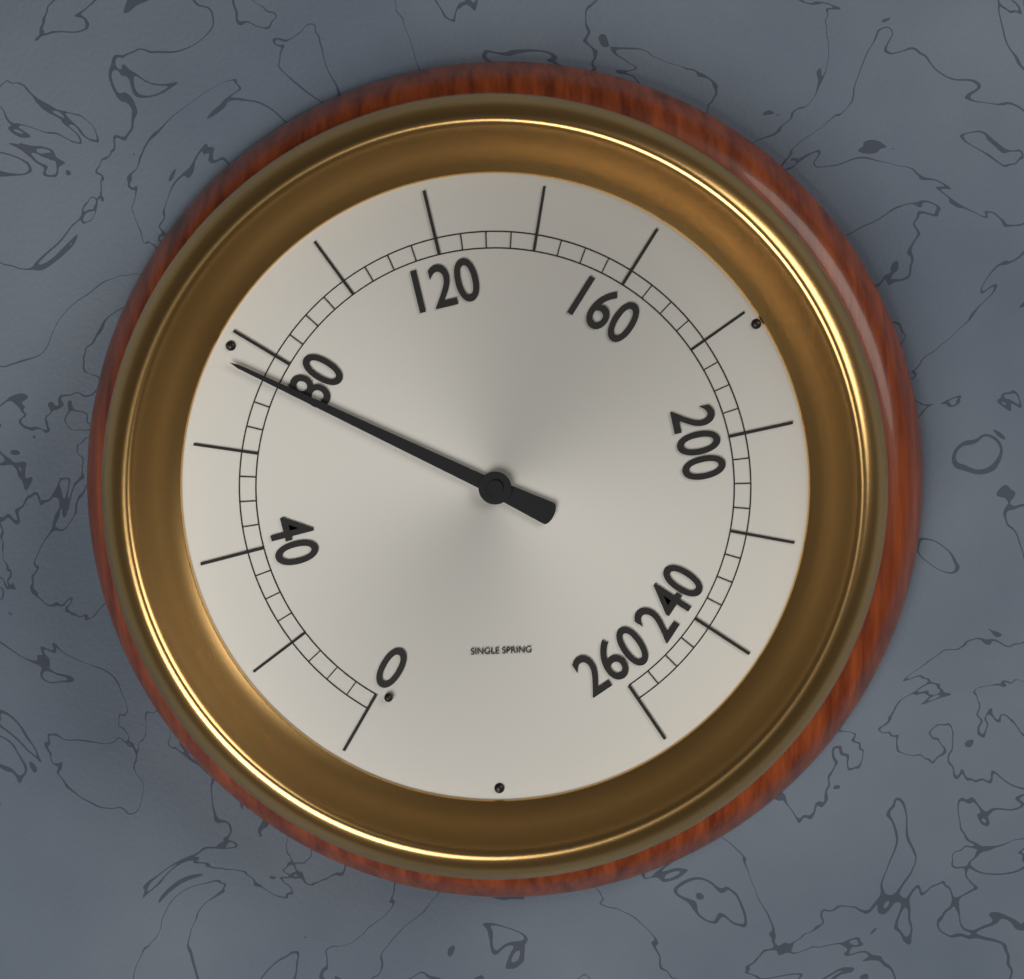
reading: 75 (no unit)
